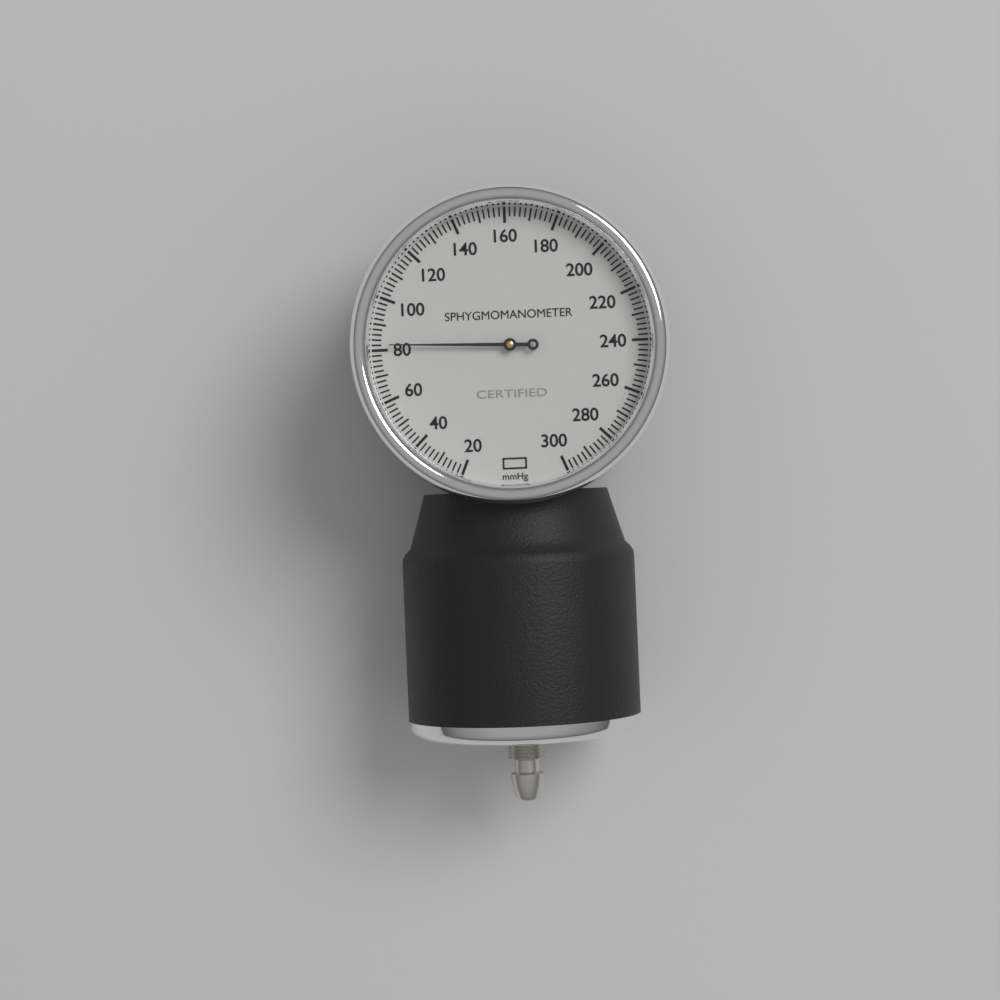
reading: 82 mmHg
